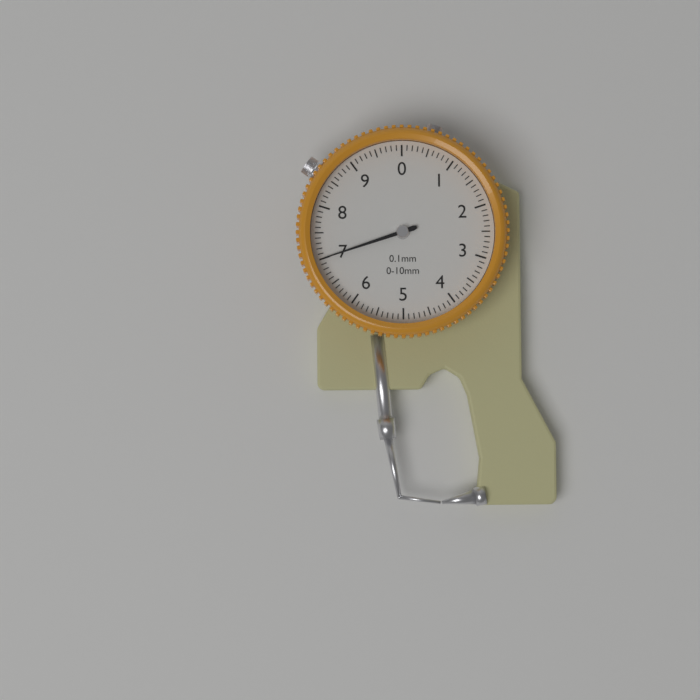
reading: 7.0 mm
